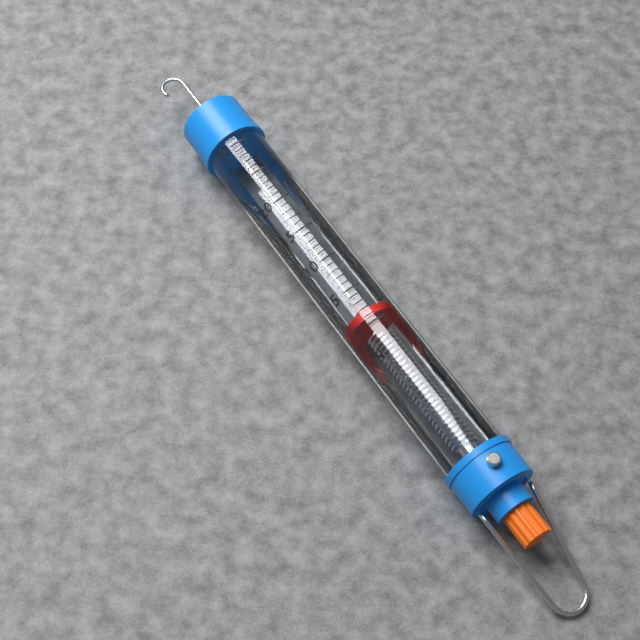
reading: 1 N
